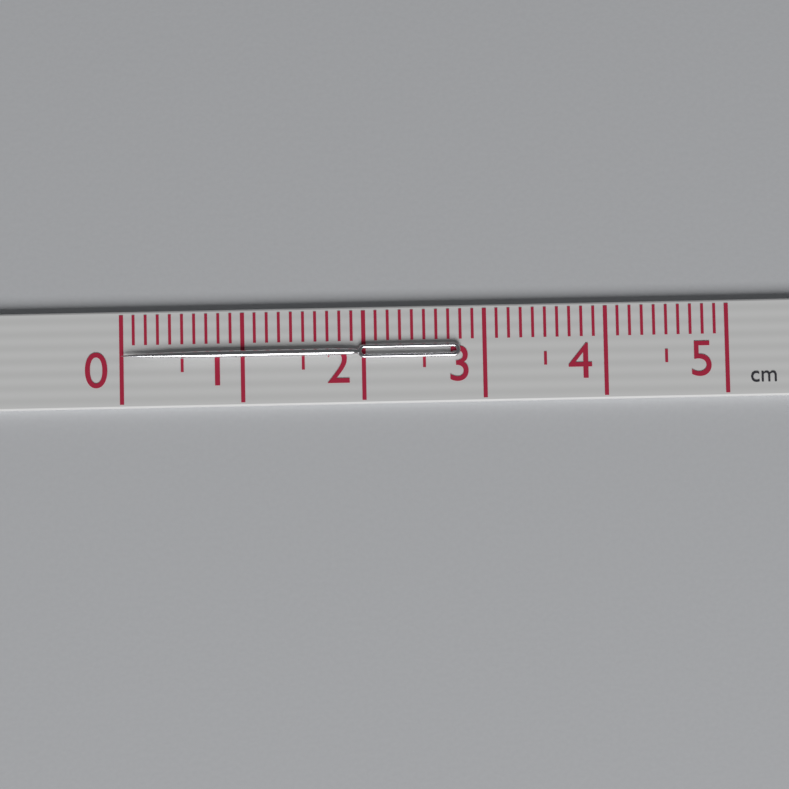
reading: 2.8 cm
